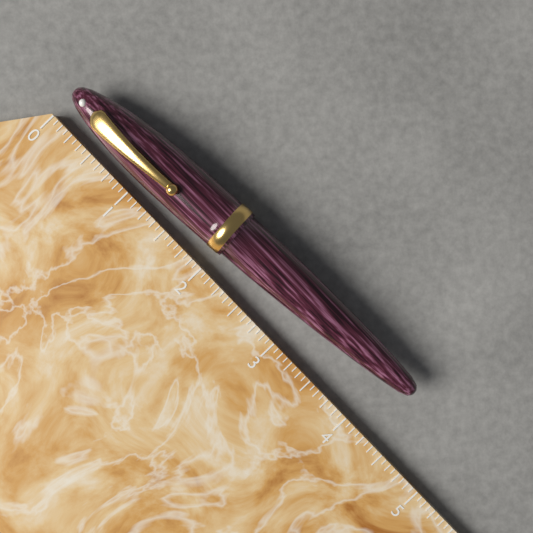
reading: 4.2500 (no unit)
